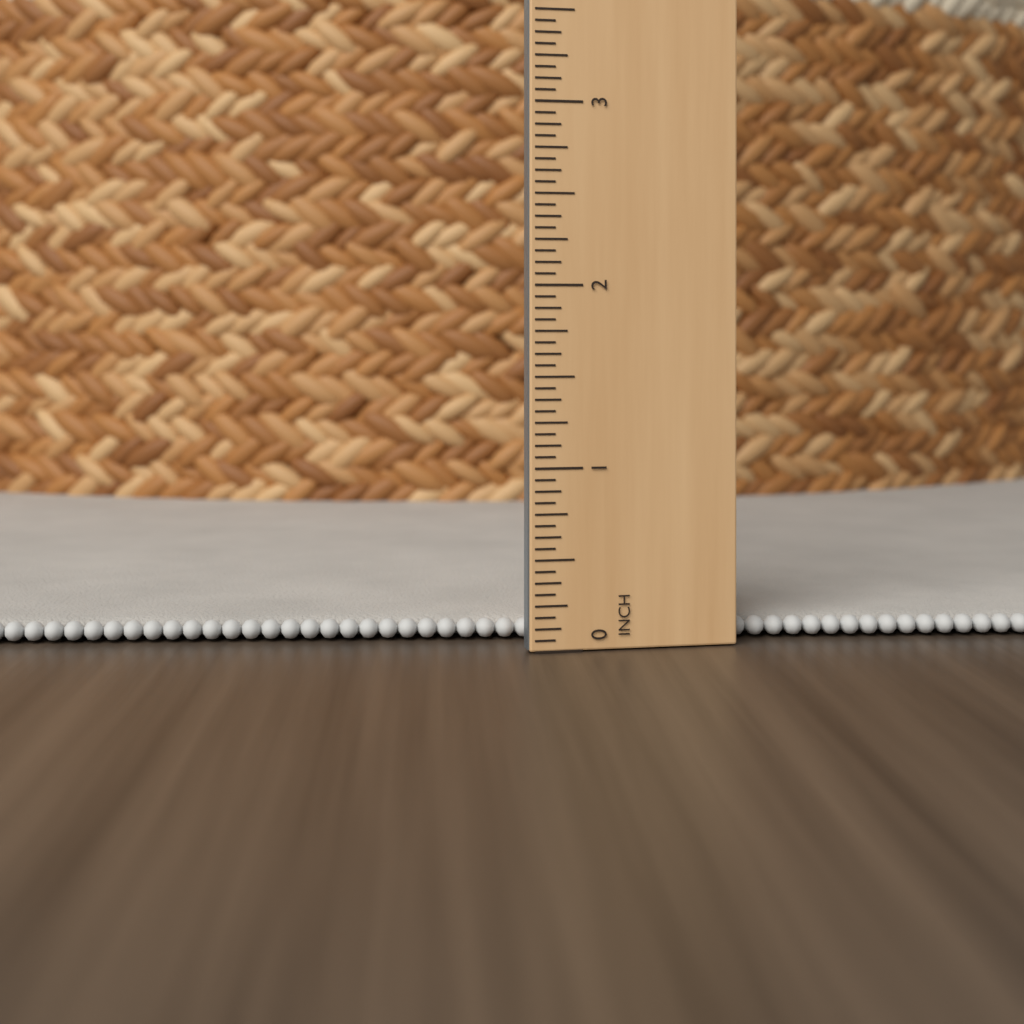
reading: 0.1250 in
